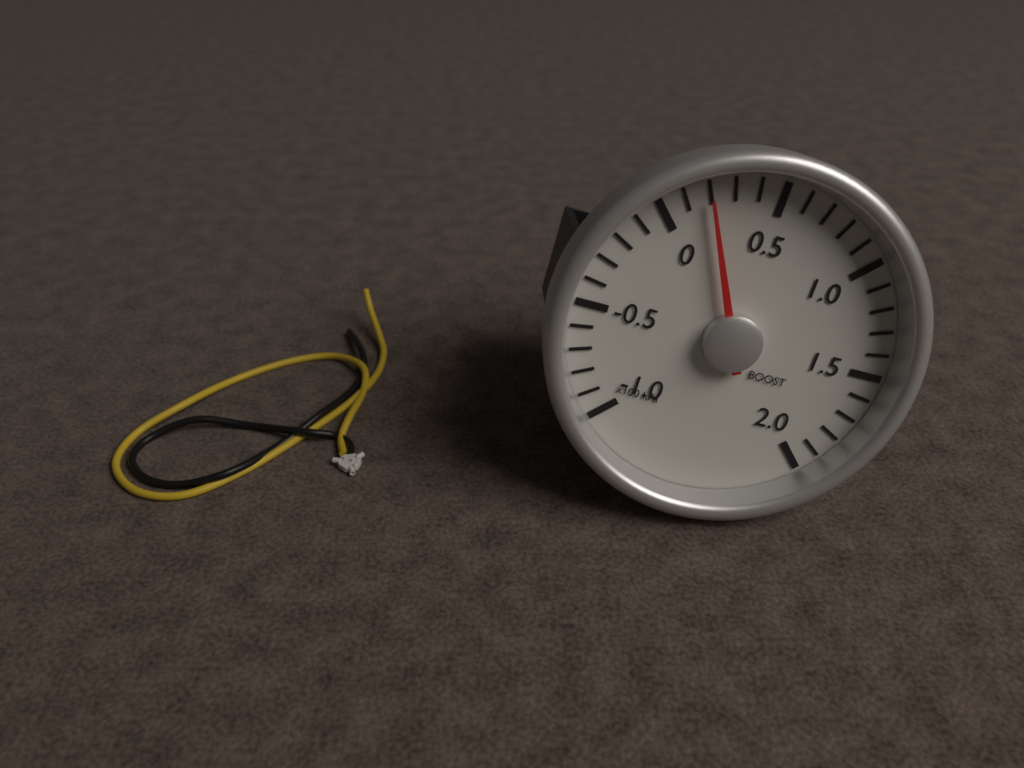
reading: 20 kPa
